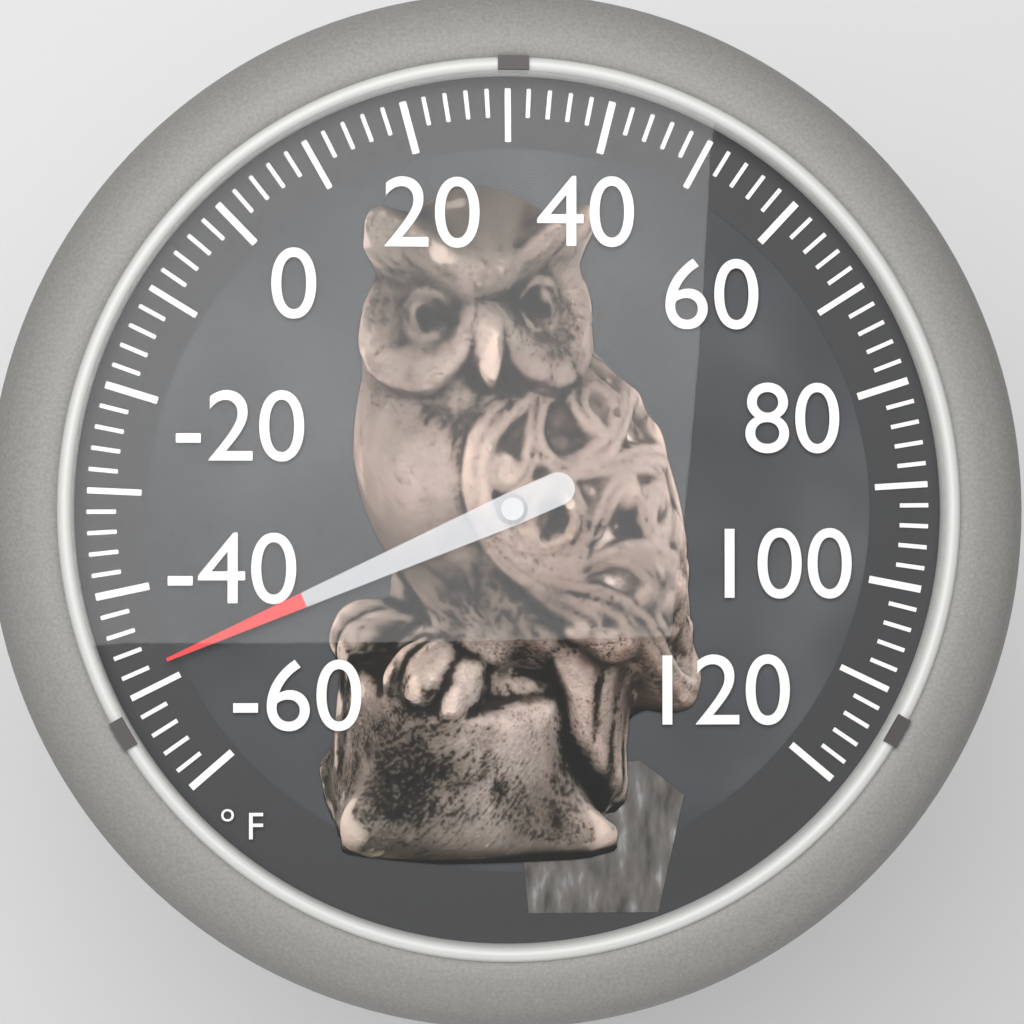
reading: -48 °F
